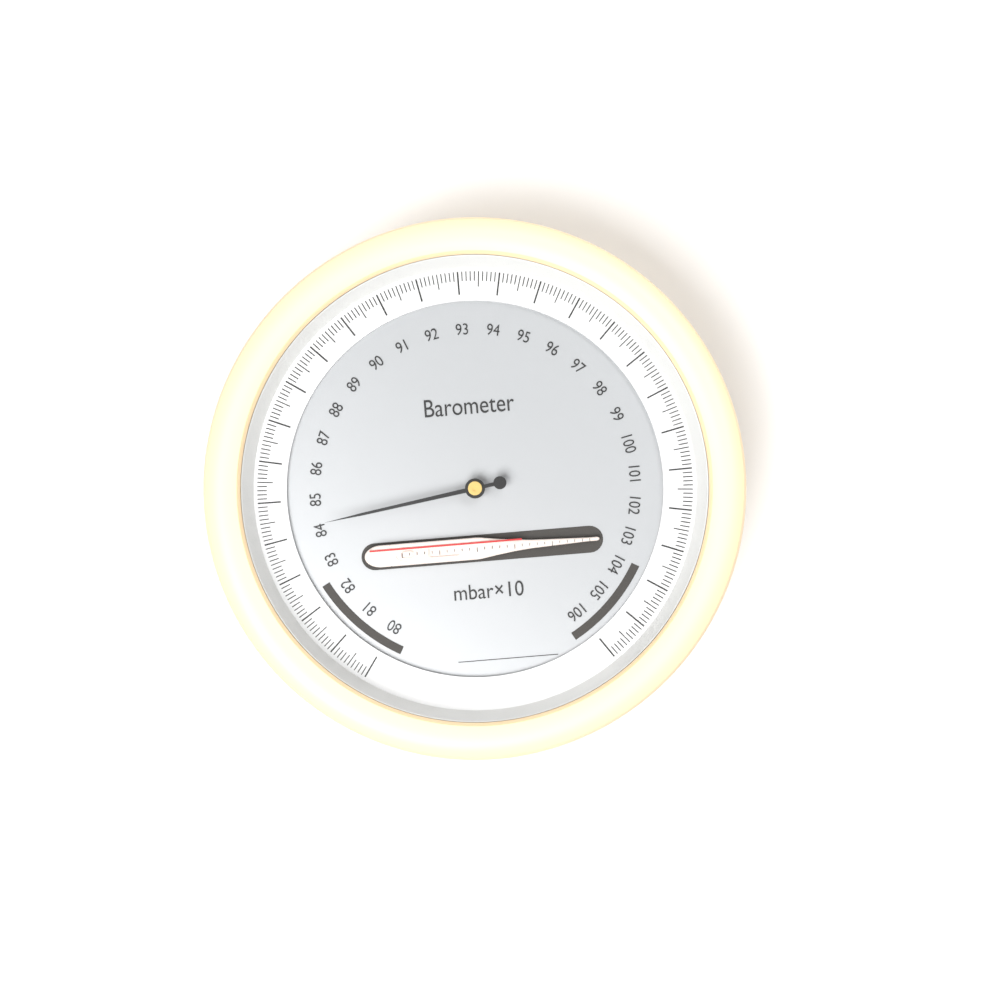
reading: 84.2 mbar×10
